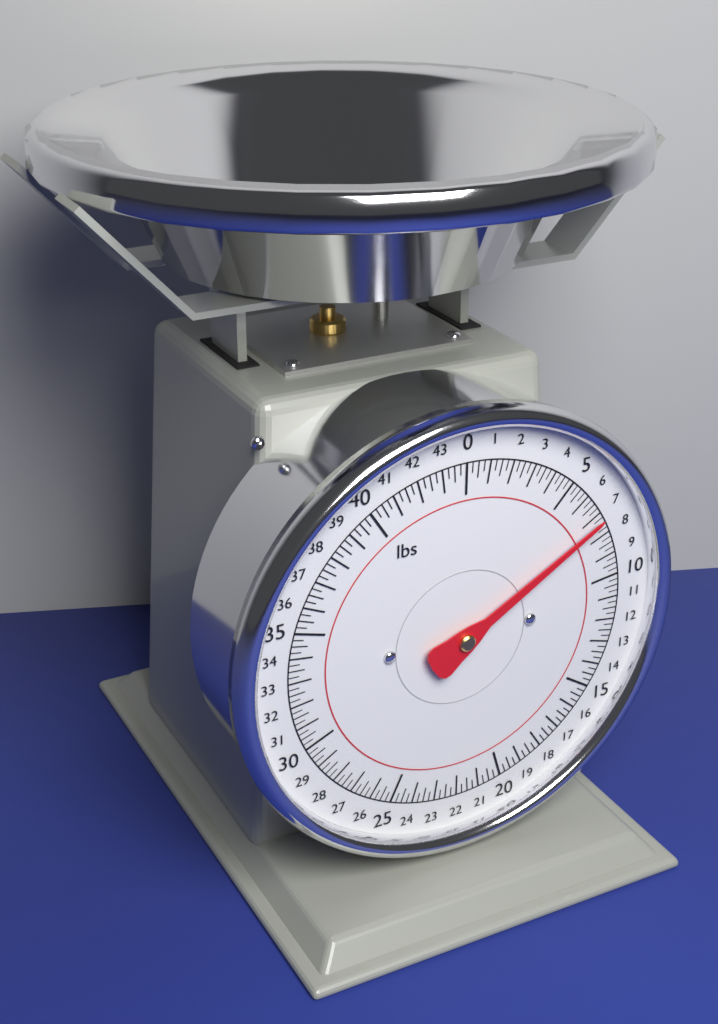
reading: 7.25 lbs
